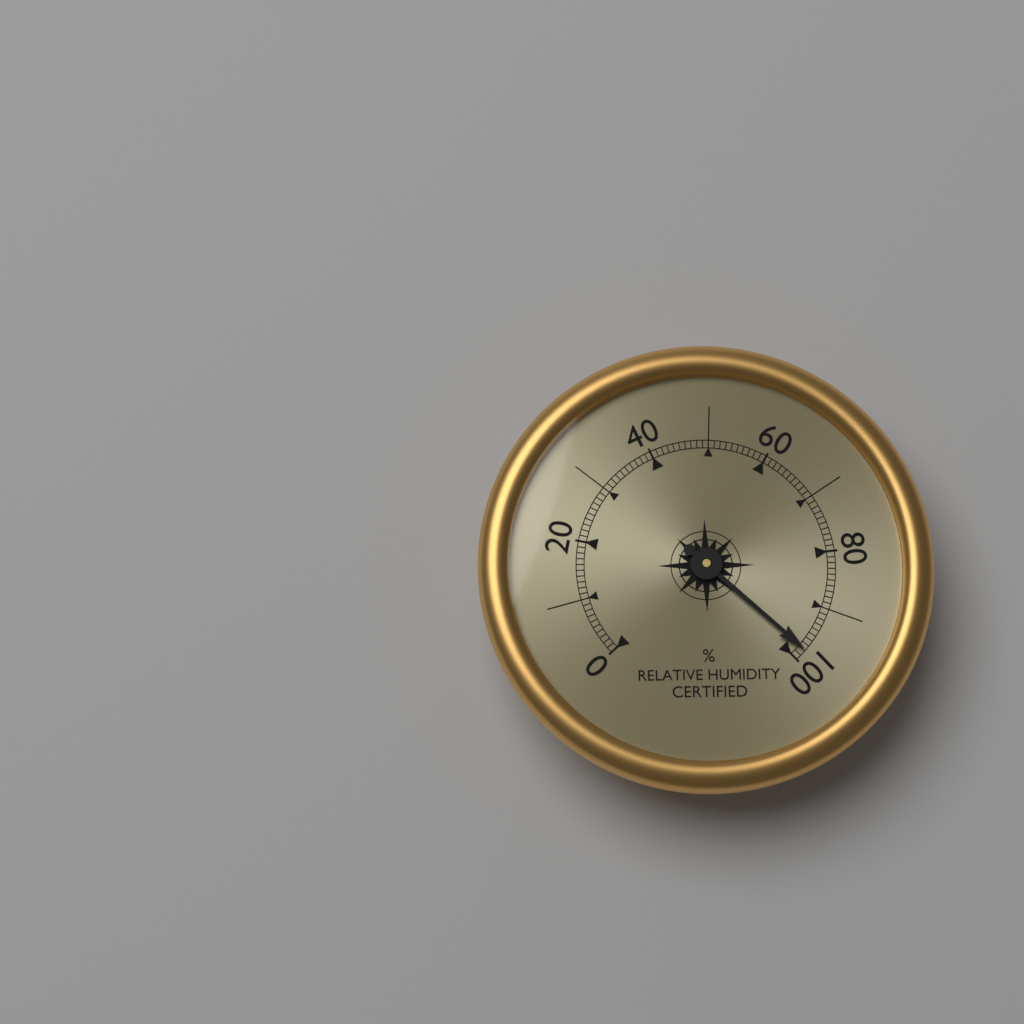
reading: 98 %
